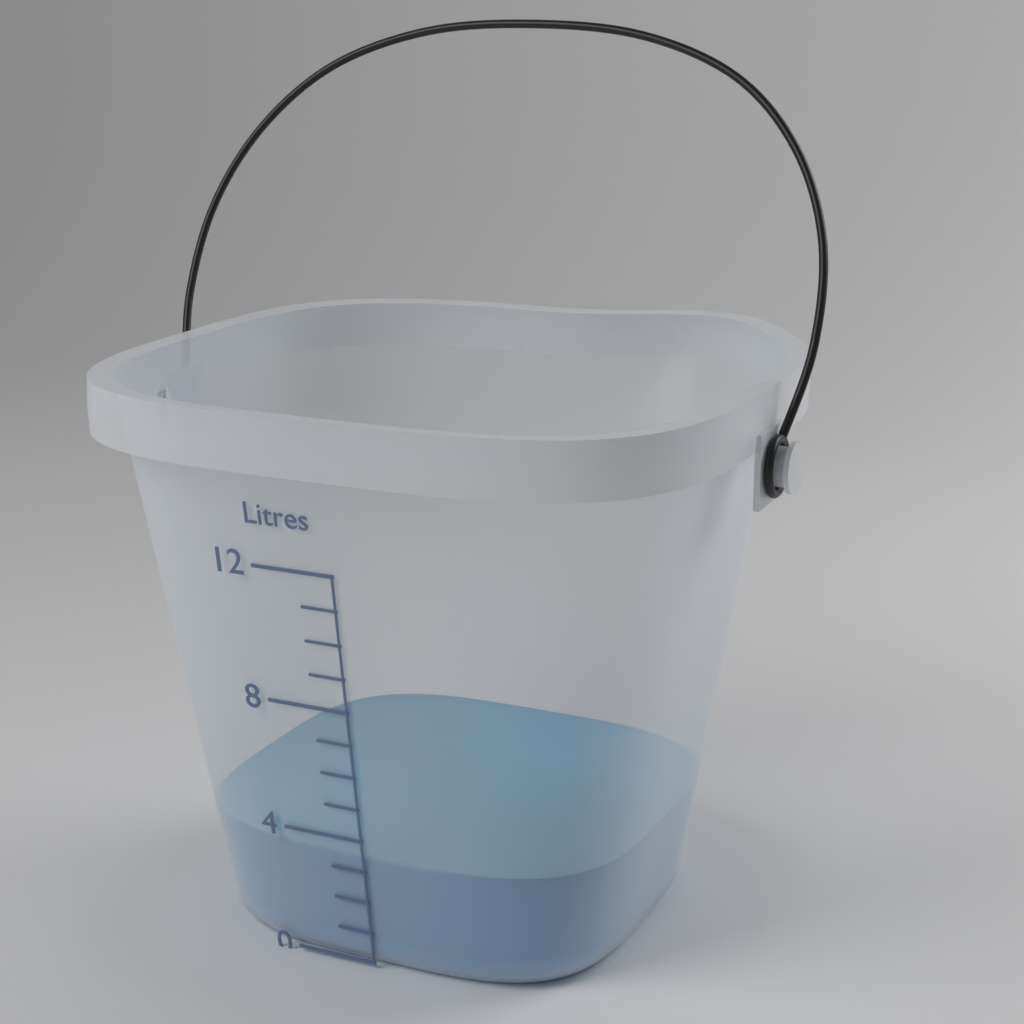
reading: 3.5 Litres
